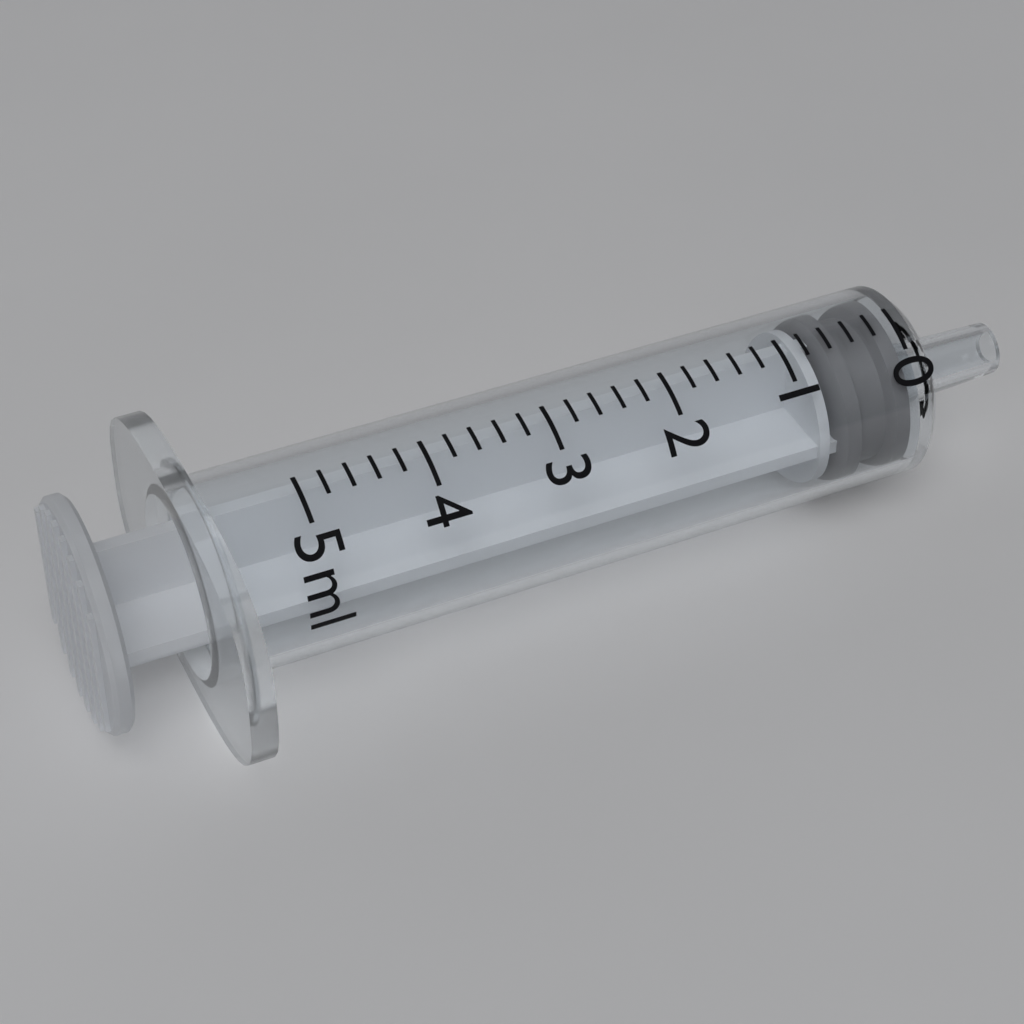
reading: 0.0 ml
